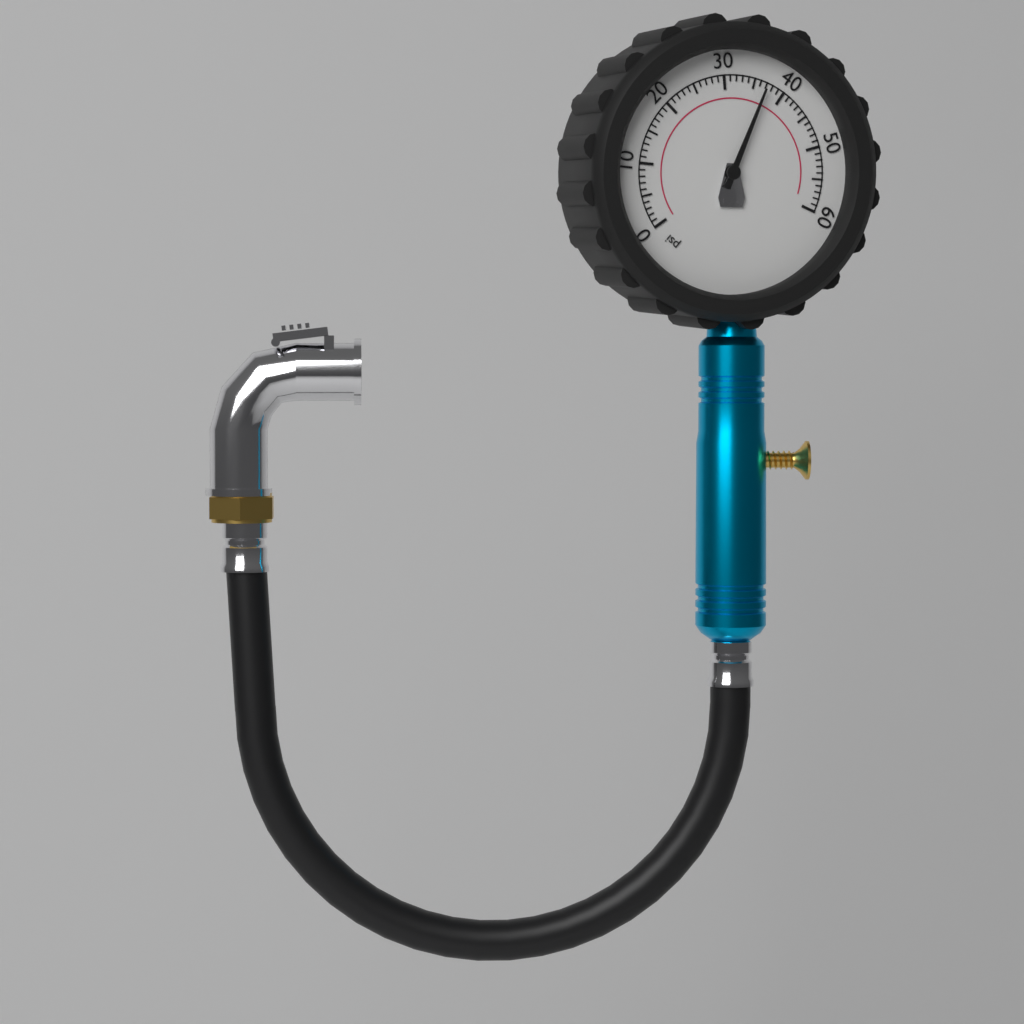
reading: 37 psi
